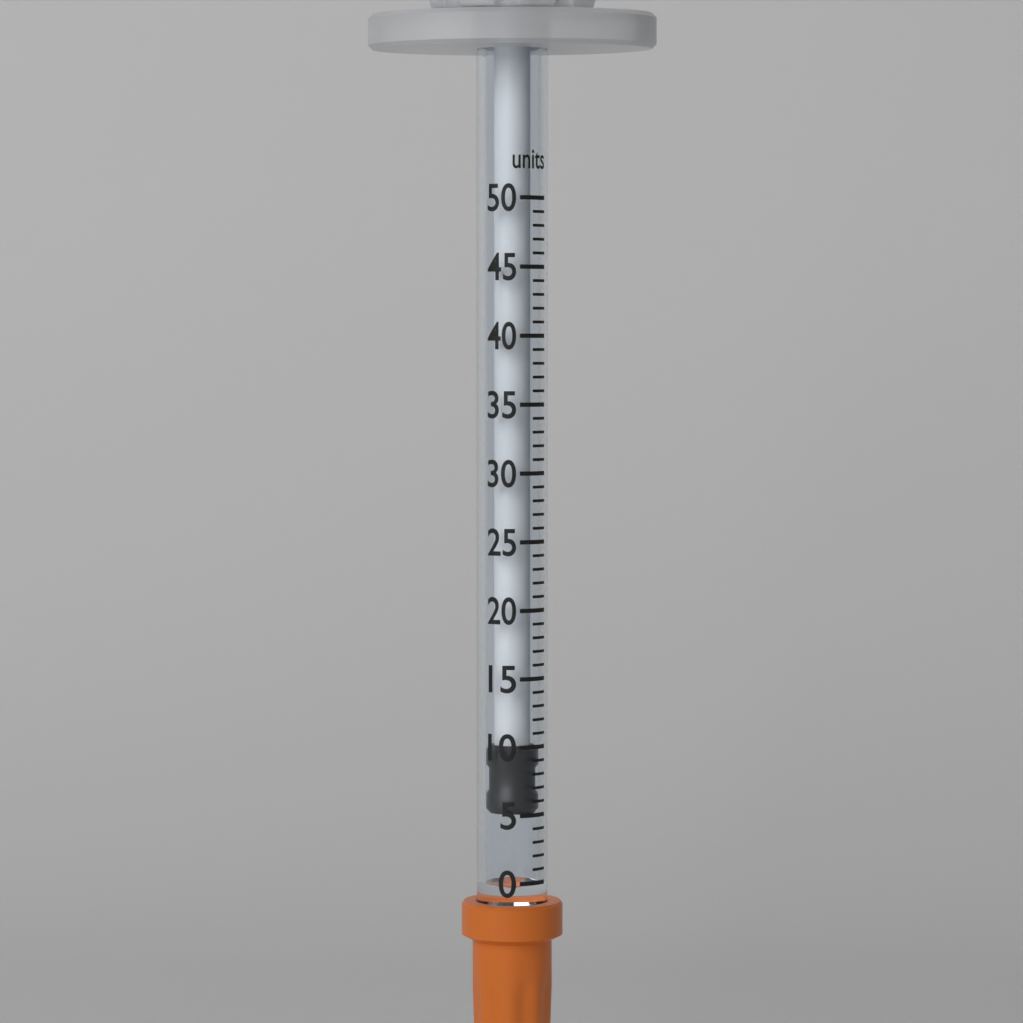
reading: 5 units
